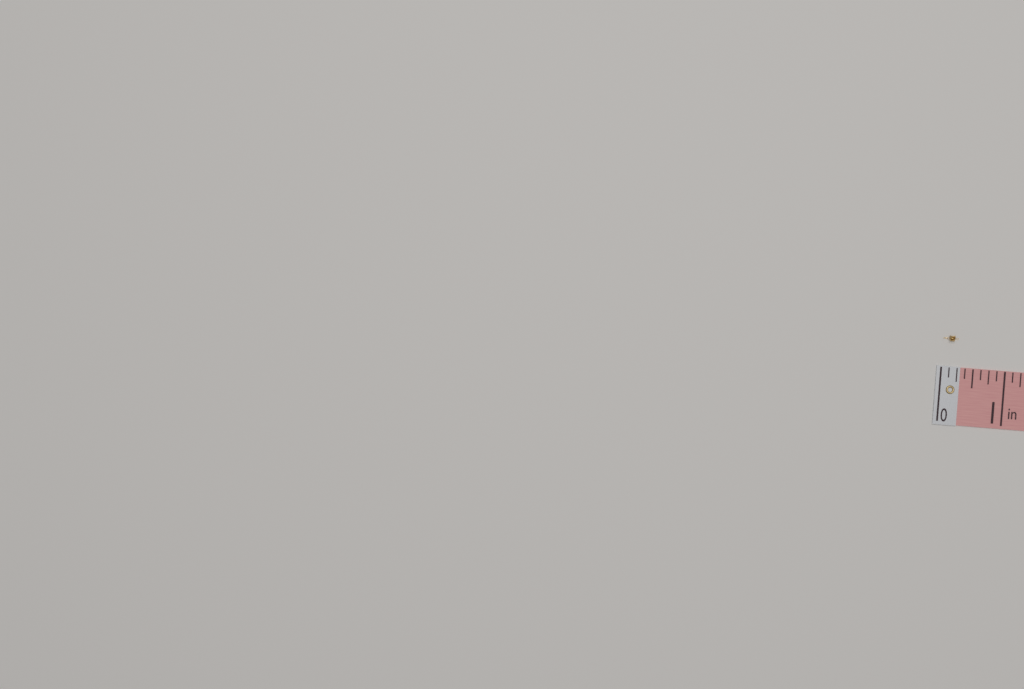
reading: 0.250 in
